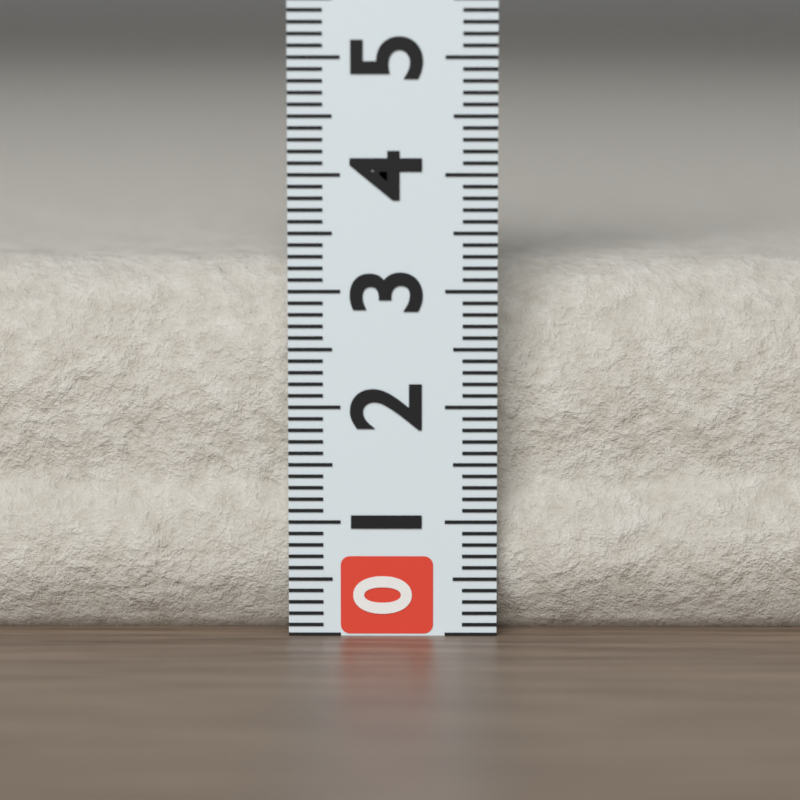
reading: 3.2 (no unit)
